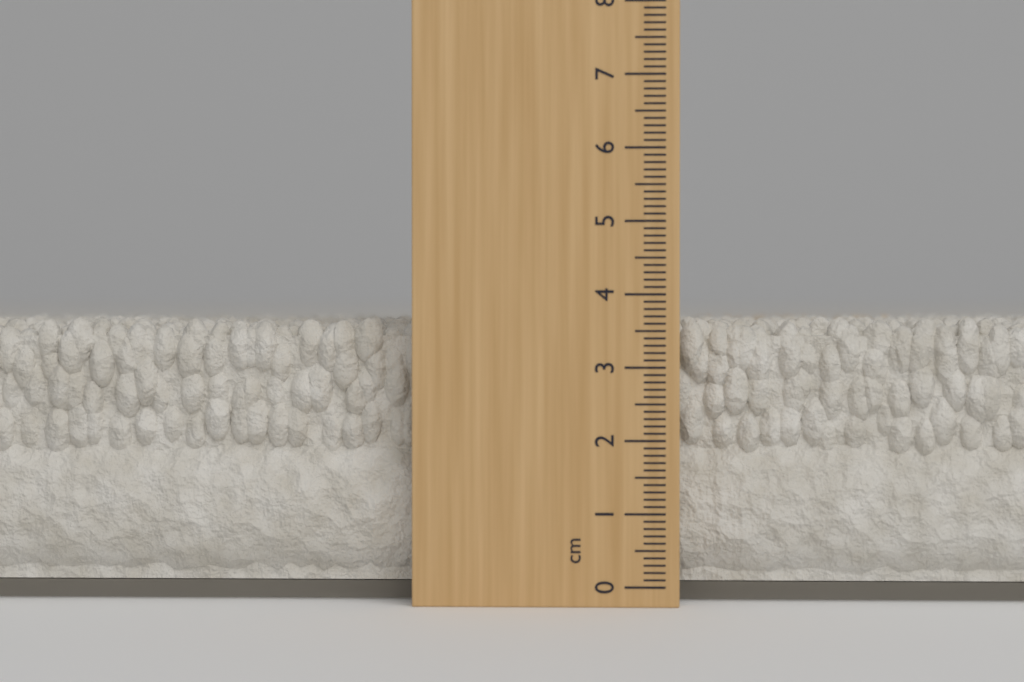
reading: 3.7 cm
